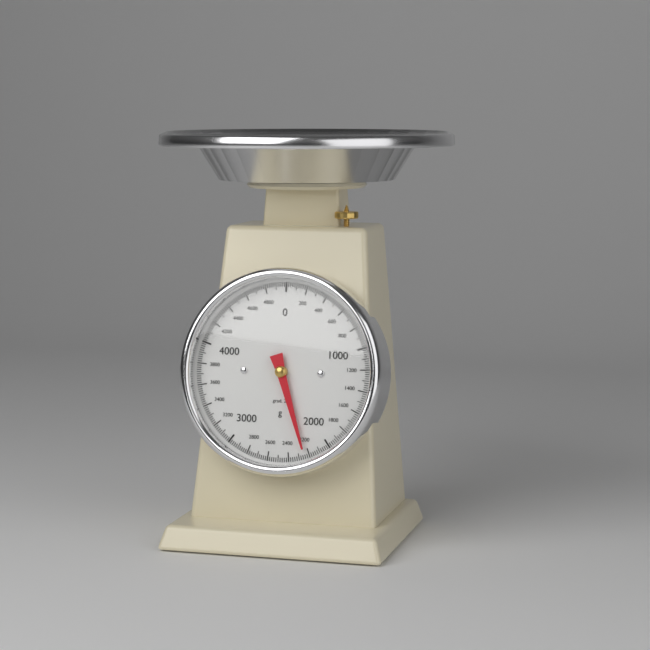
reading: 2240 g
